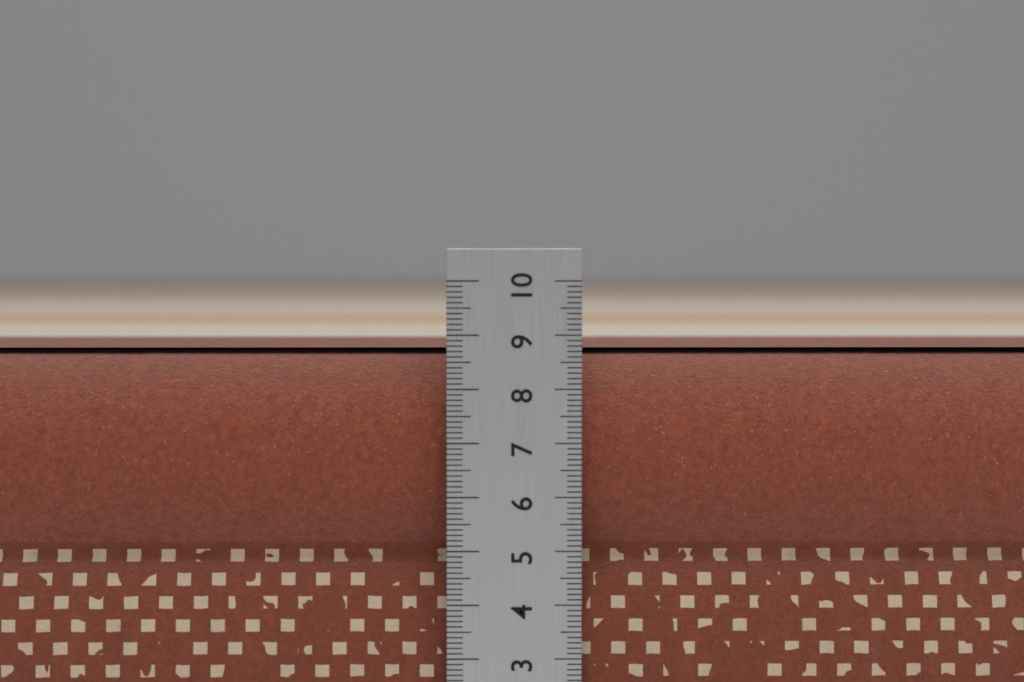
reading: 8.7 cm
